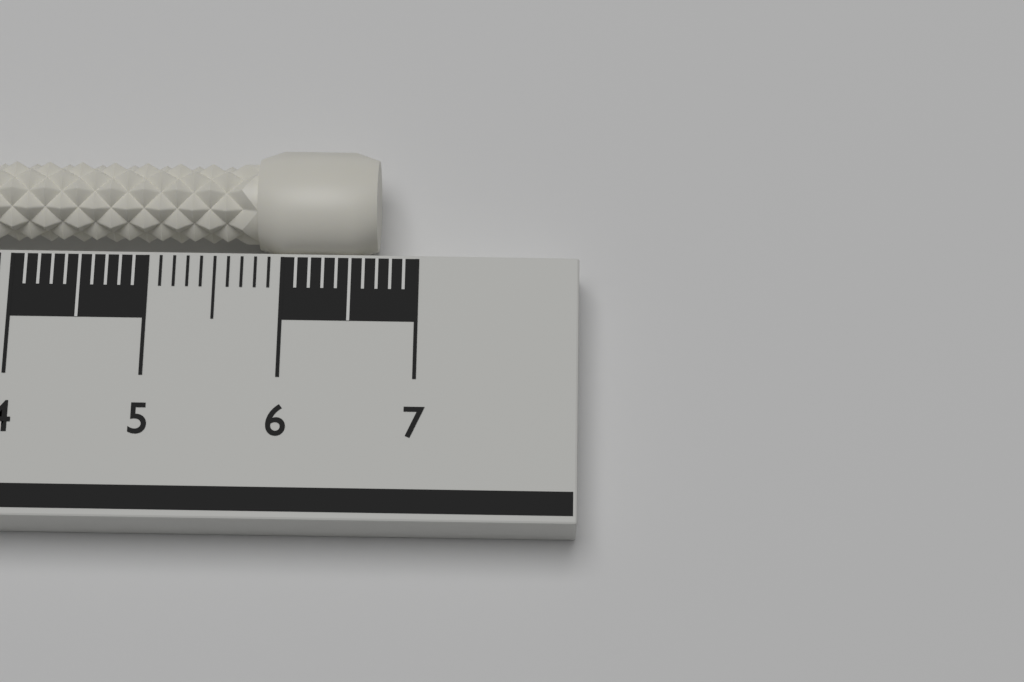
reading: 6.7 cm
